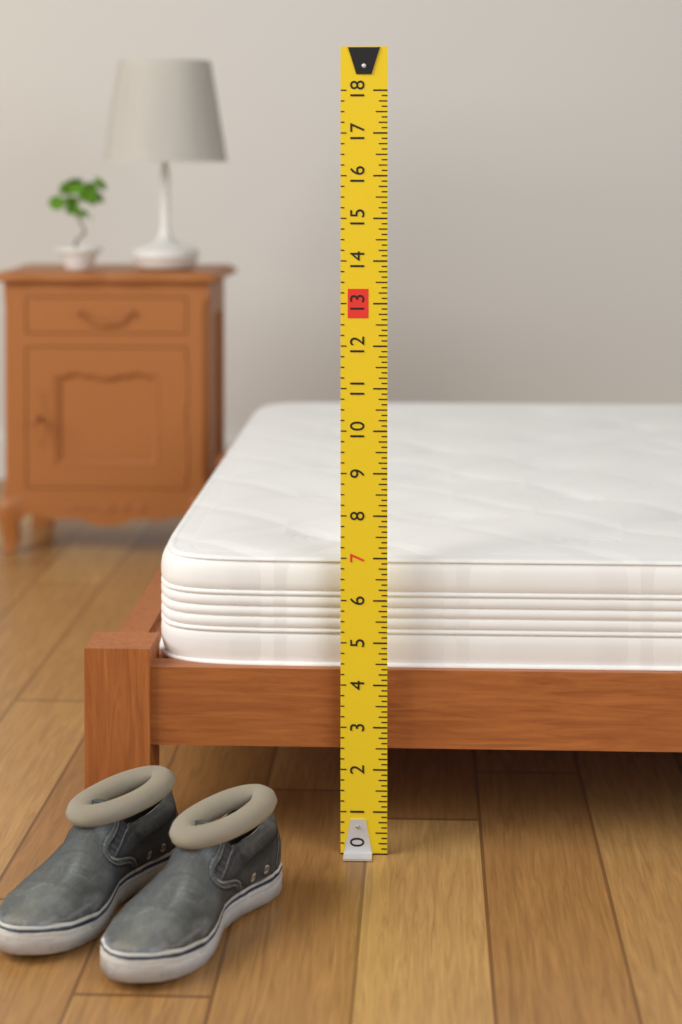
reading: 6.875 (no unit)
